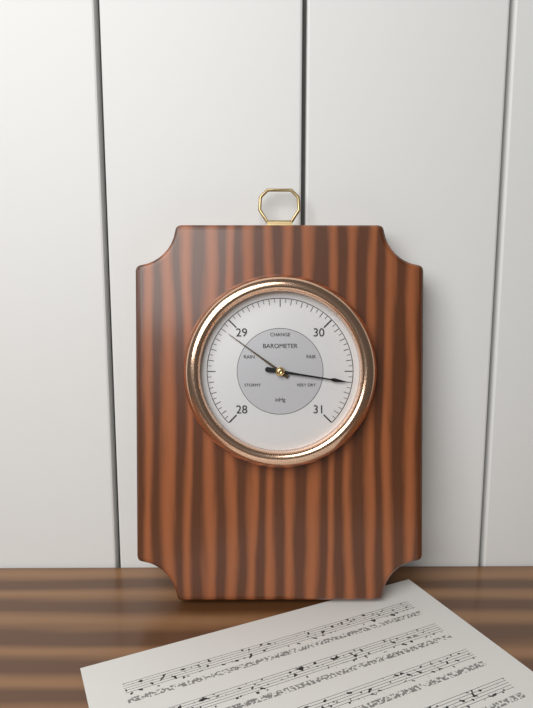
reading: 30.60 inHg
